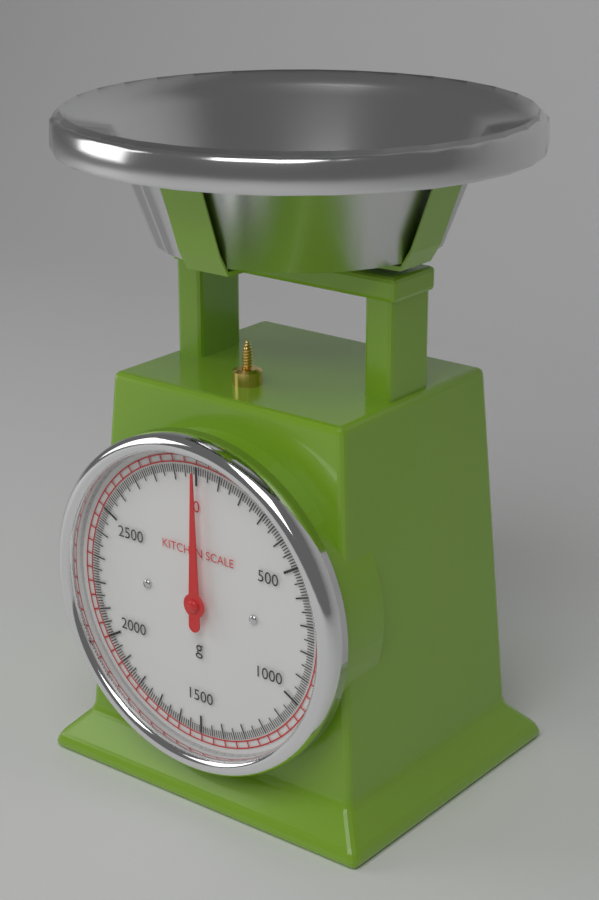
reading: 0 g
